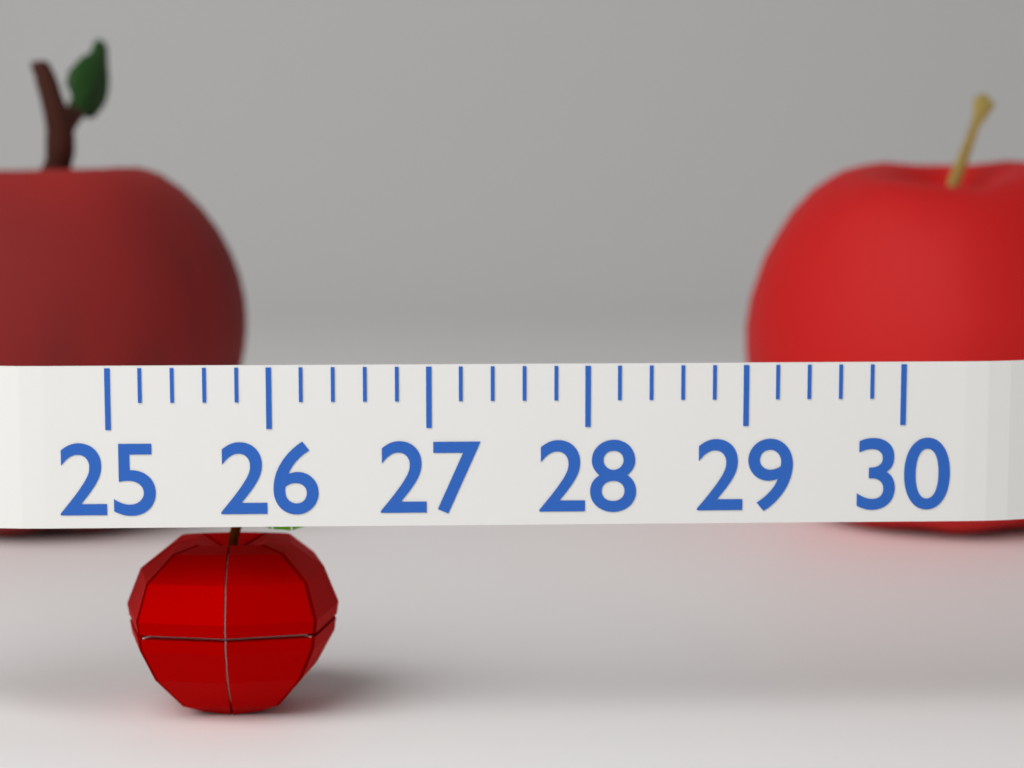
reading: 26.4 (no unit)
